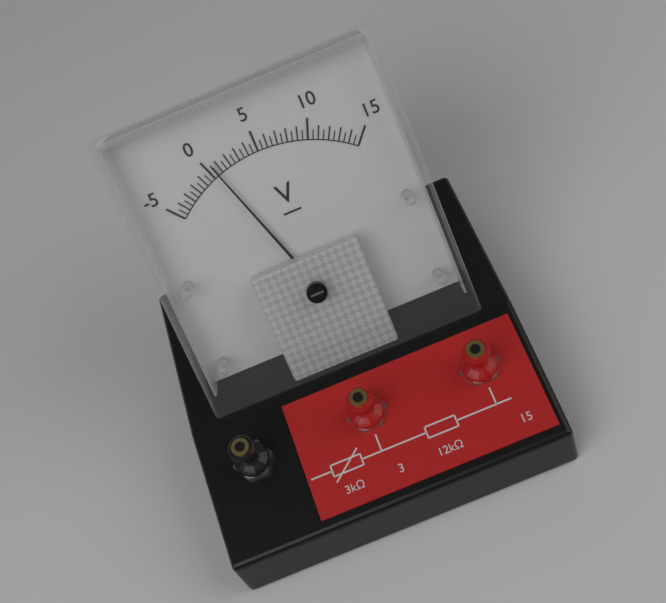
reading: 0.5 V
